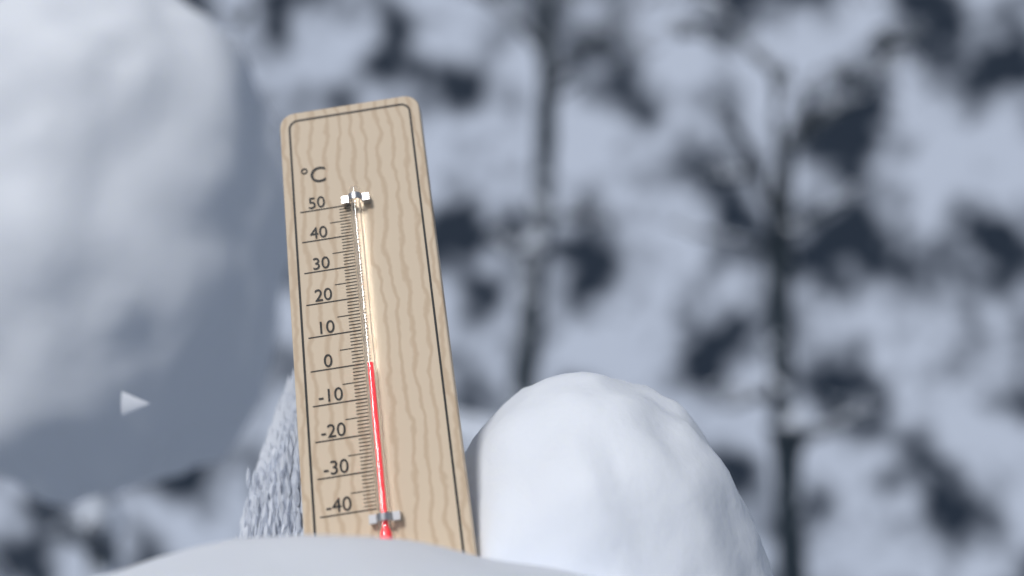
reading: -1 °C
